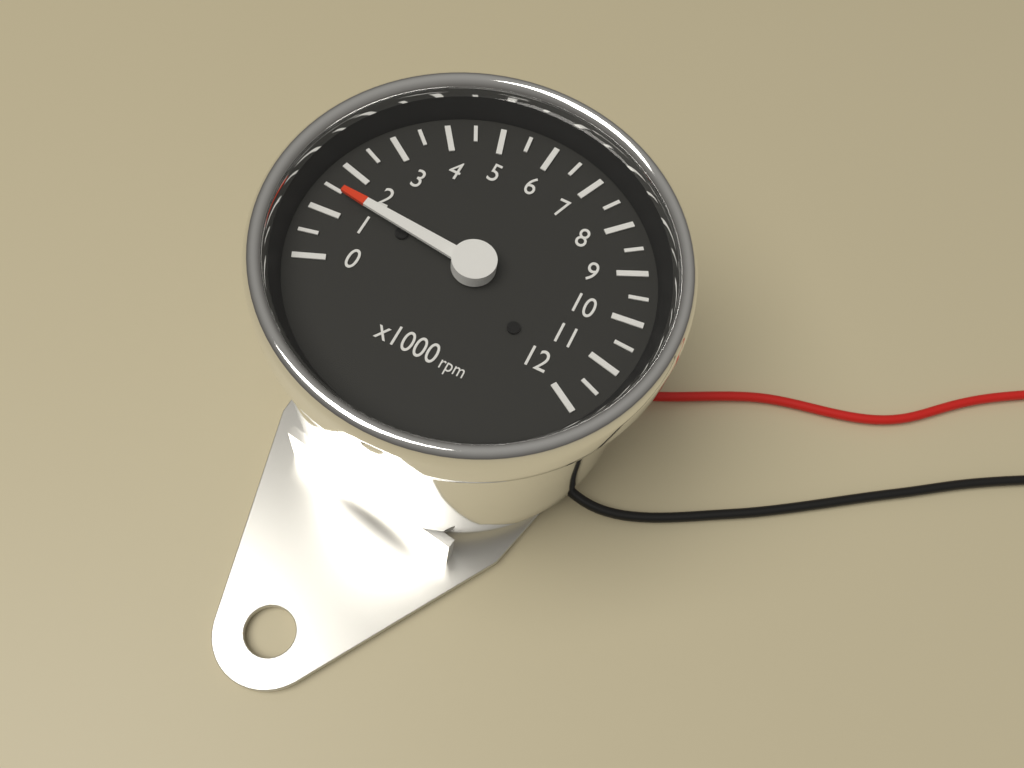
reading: 1500 rpm
